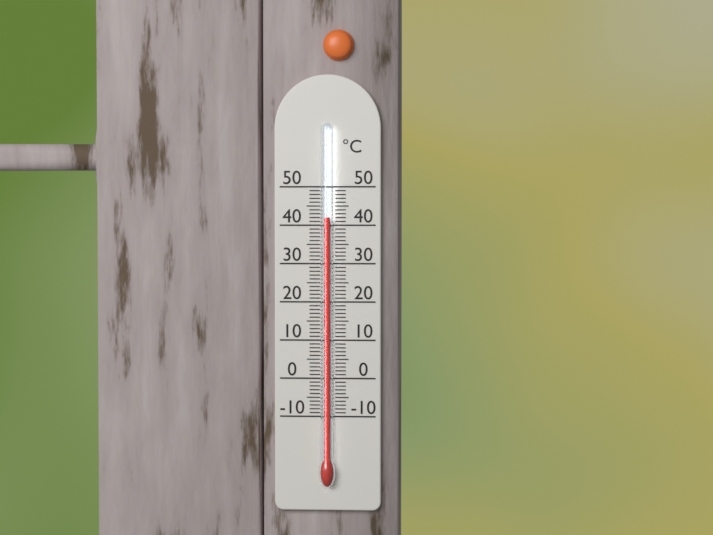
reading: 42 °C
